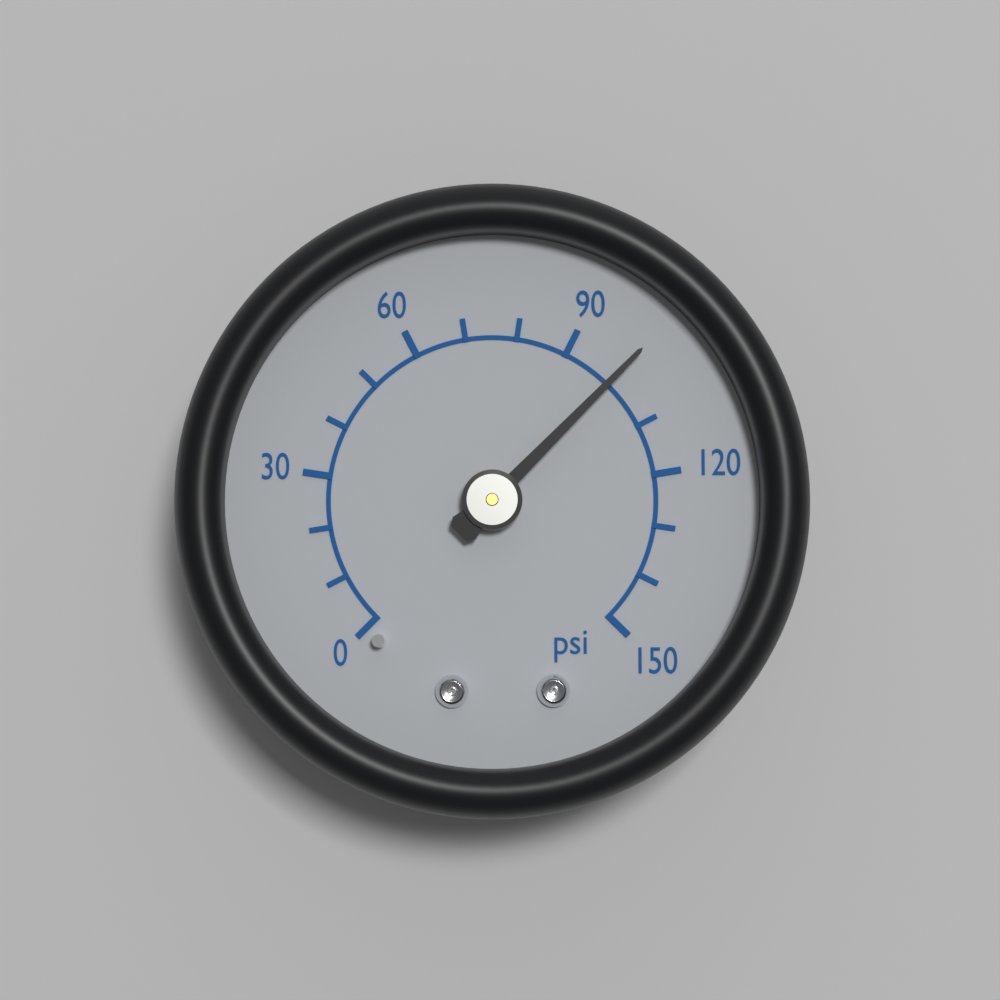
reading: 100 psi
